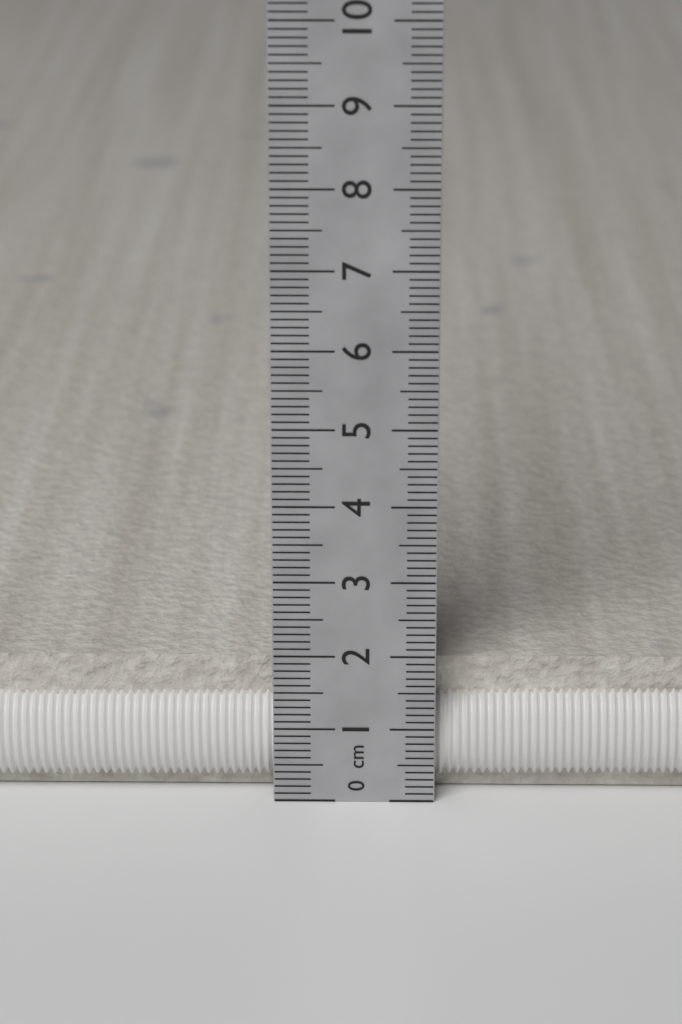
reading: 1.8 cm
